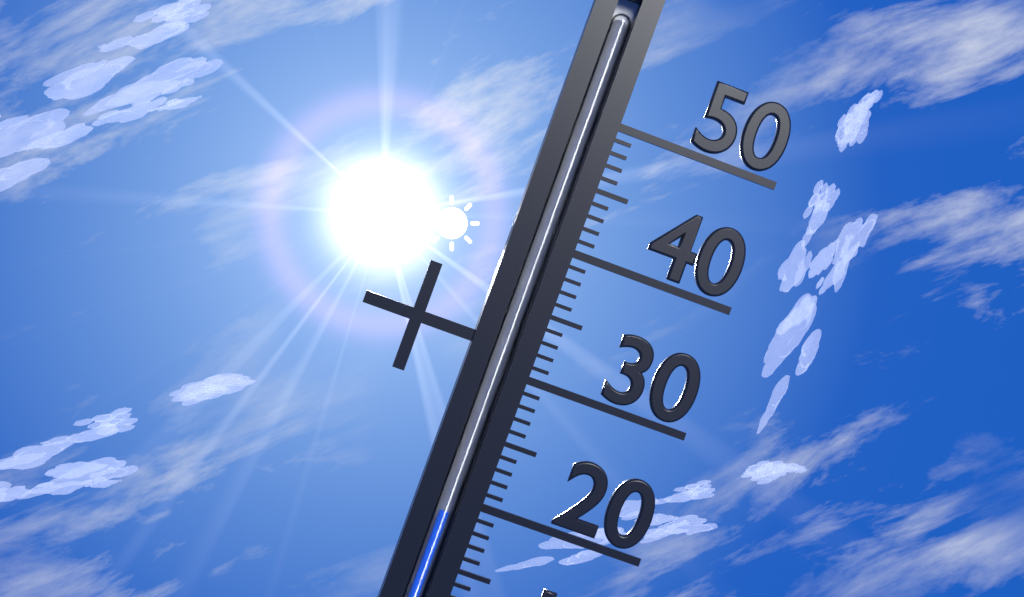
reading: 19 °C
